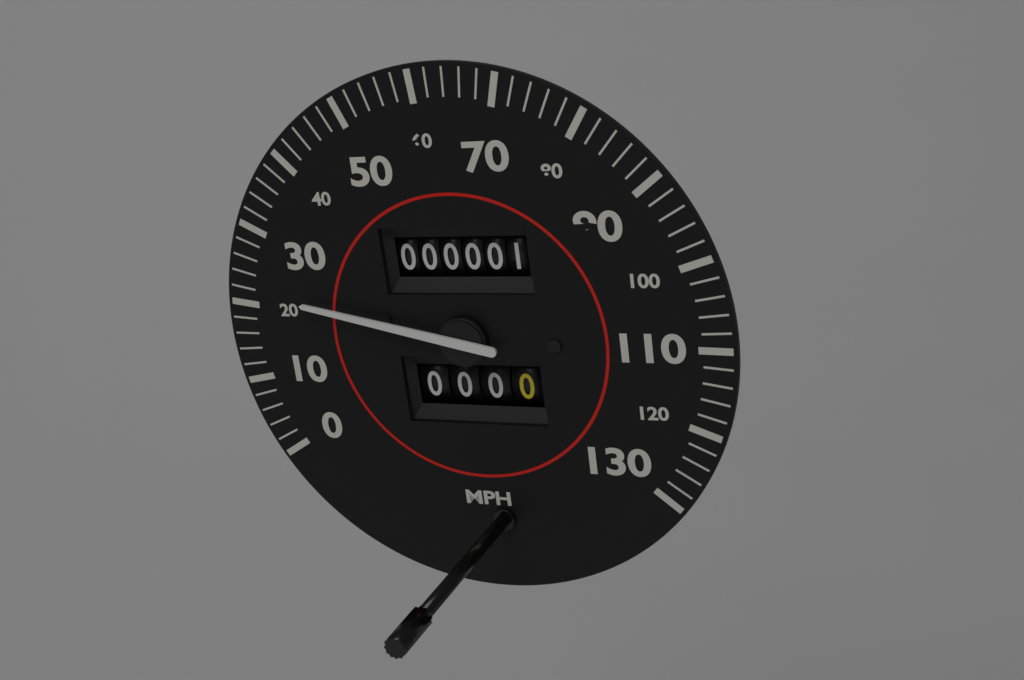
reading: 22 mph
